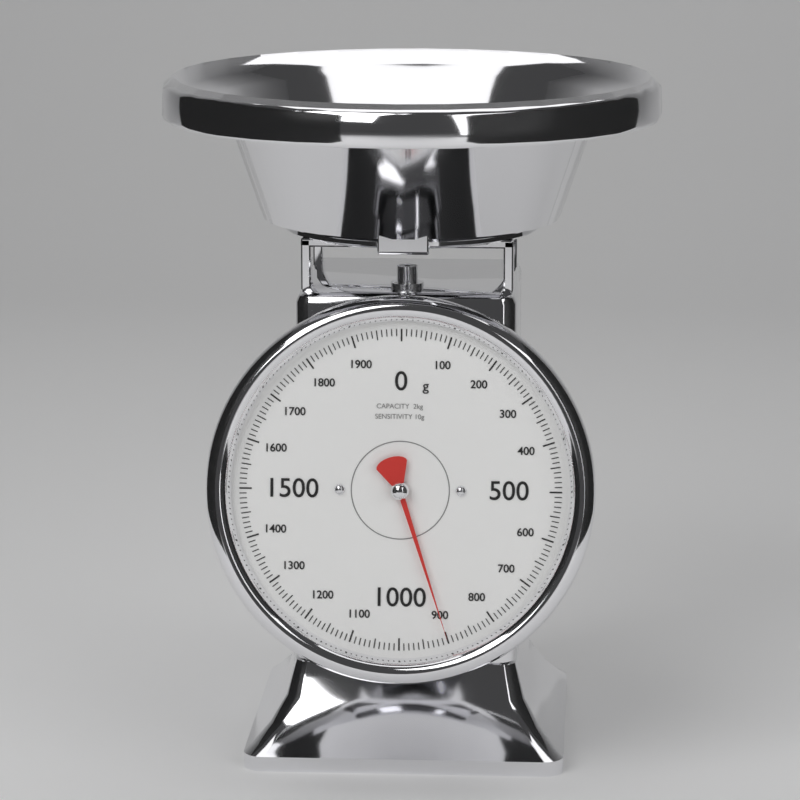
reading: 900 g
